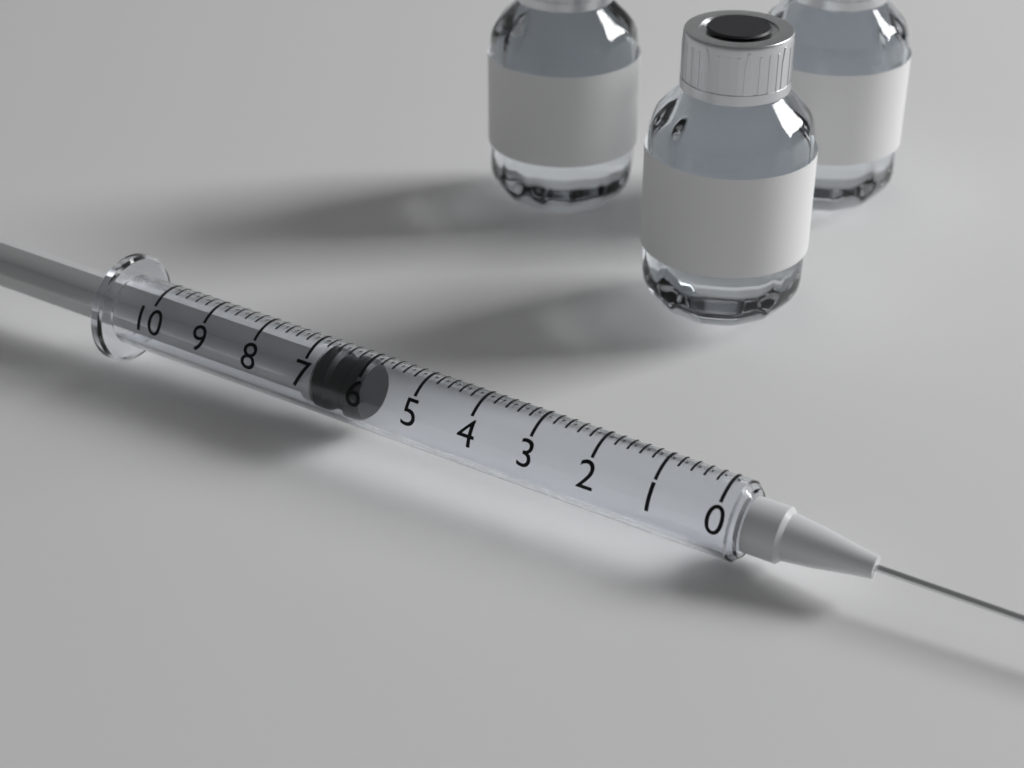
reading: 6.0 (no unit)
